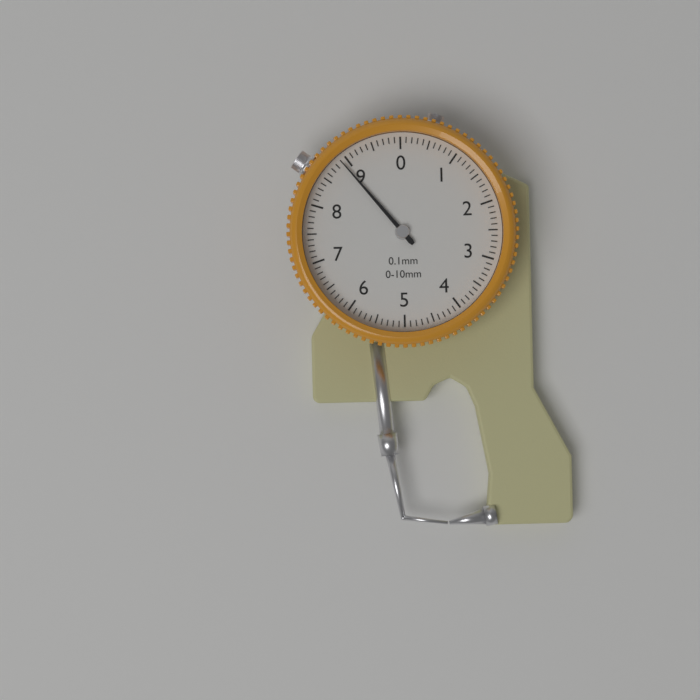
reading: 8.9 mm
